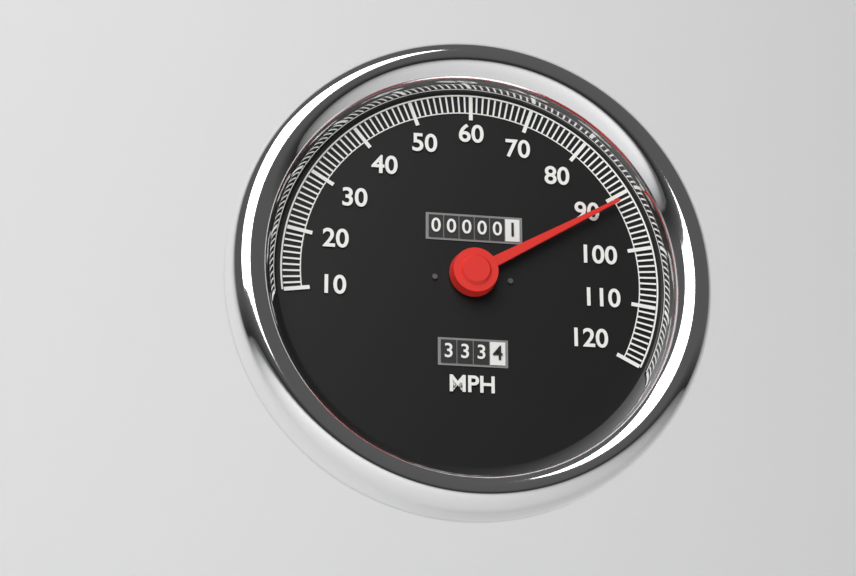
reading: 91 MPH
